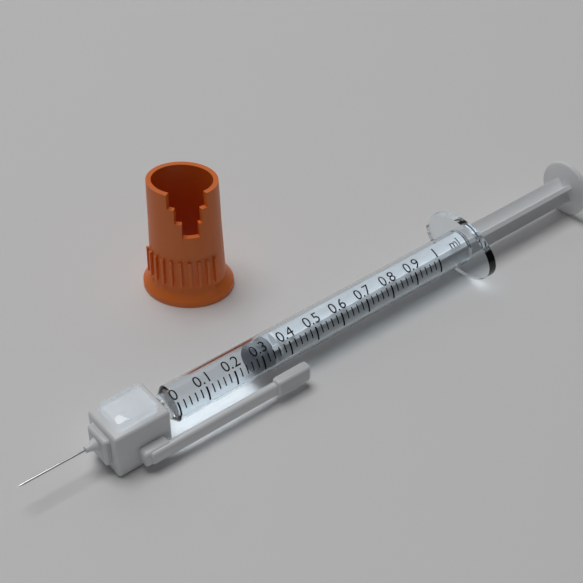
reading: 0.28 ml
